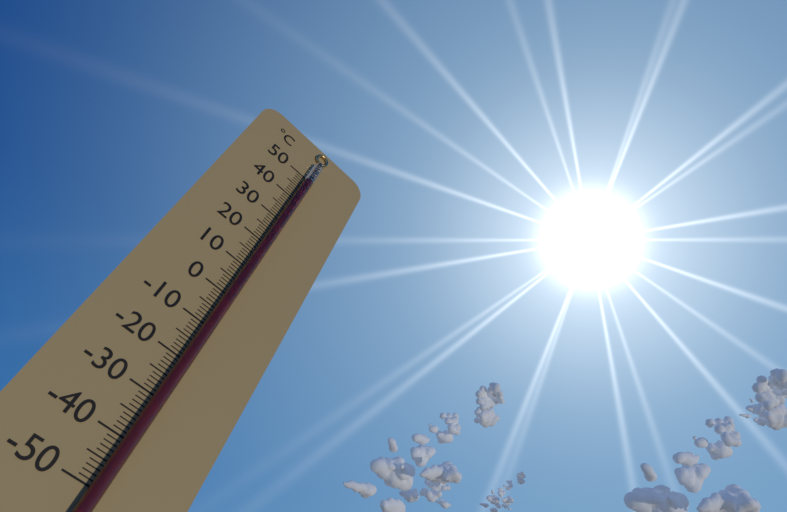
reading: 48 °C
